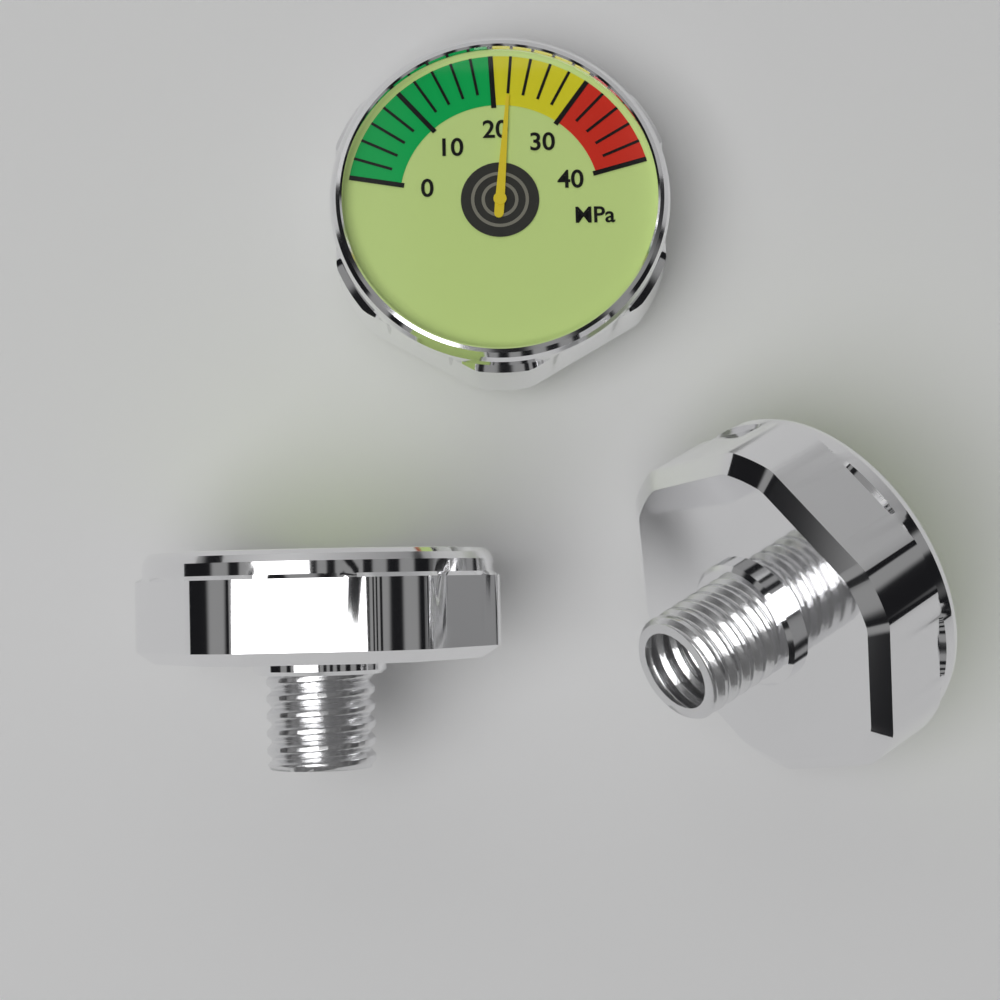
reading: 22 MPa
